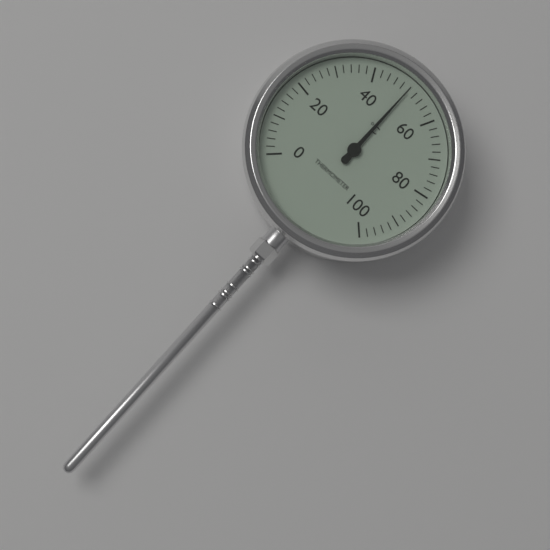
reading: 50 °C
